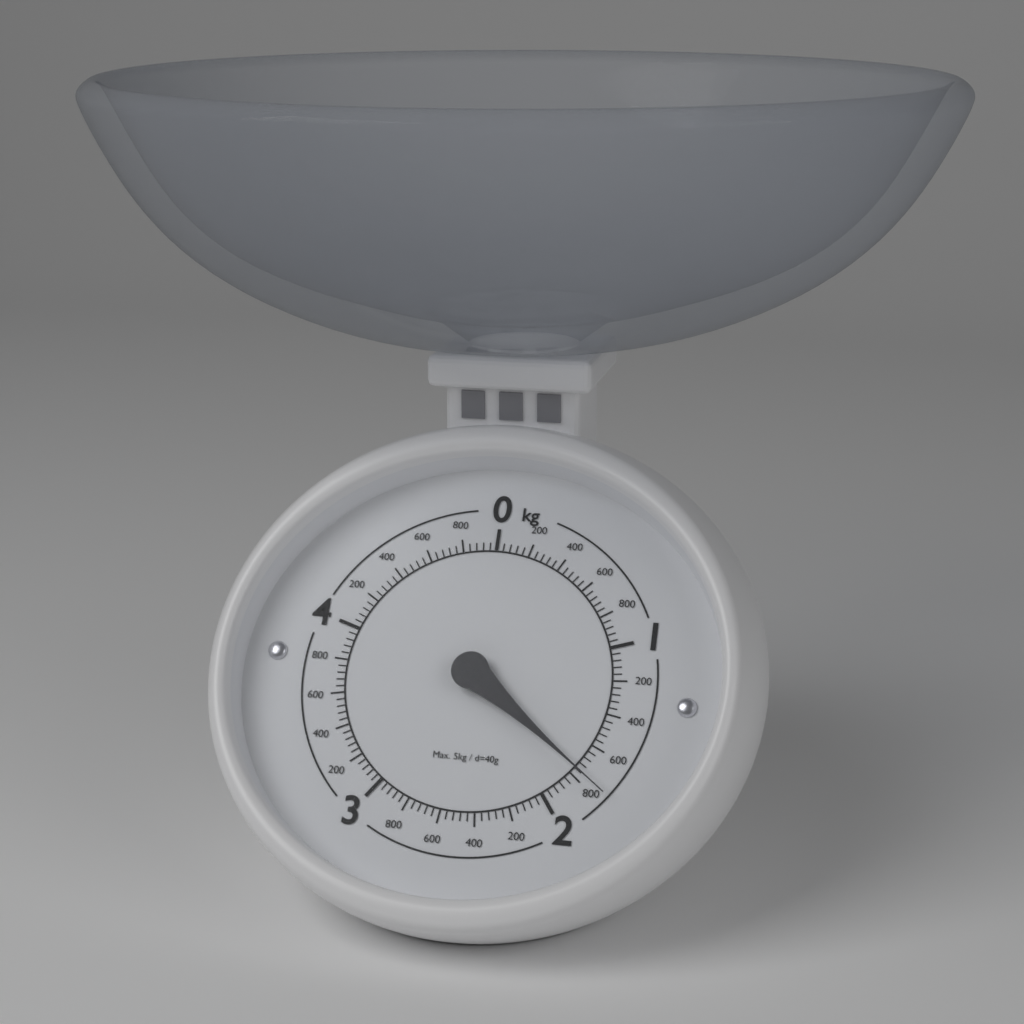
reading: 1.76 kg
